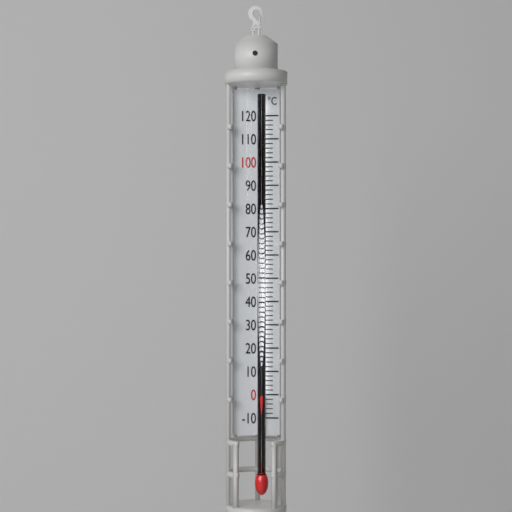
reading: 0 °C
